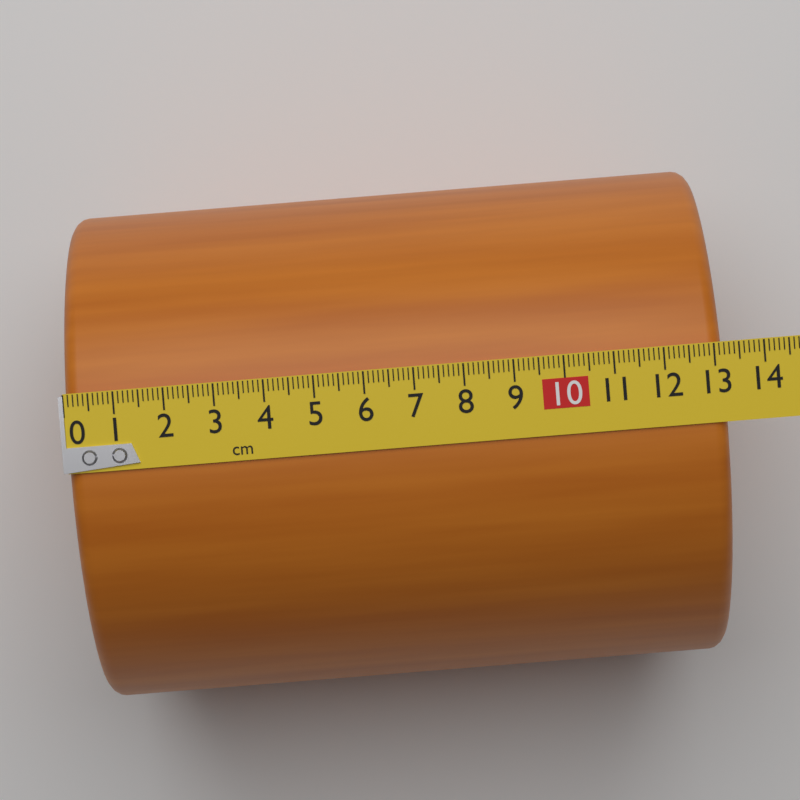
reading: 13.2 cm
